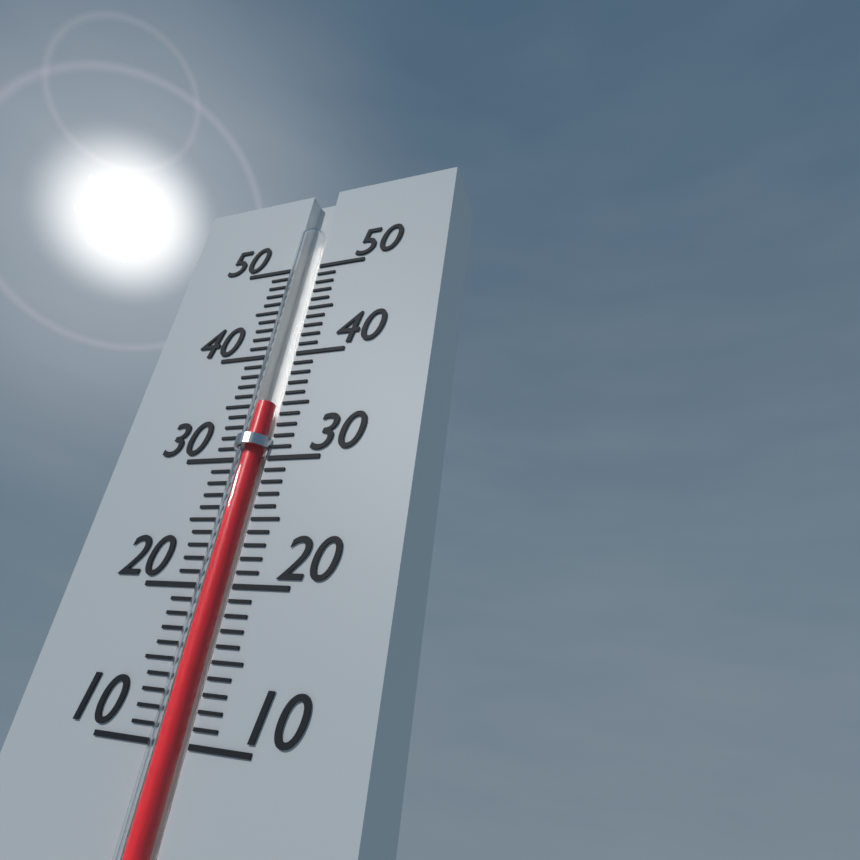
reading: 35 (no unit)
